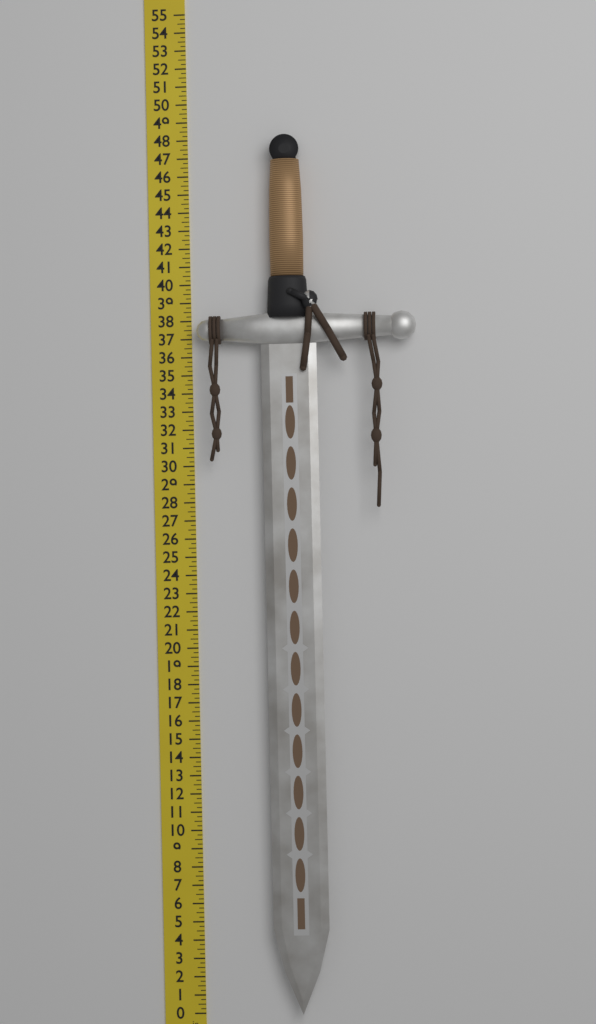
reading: 48.00 in
